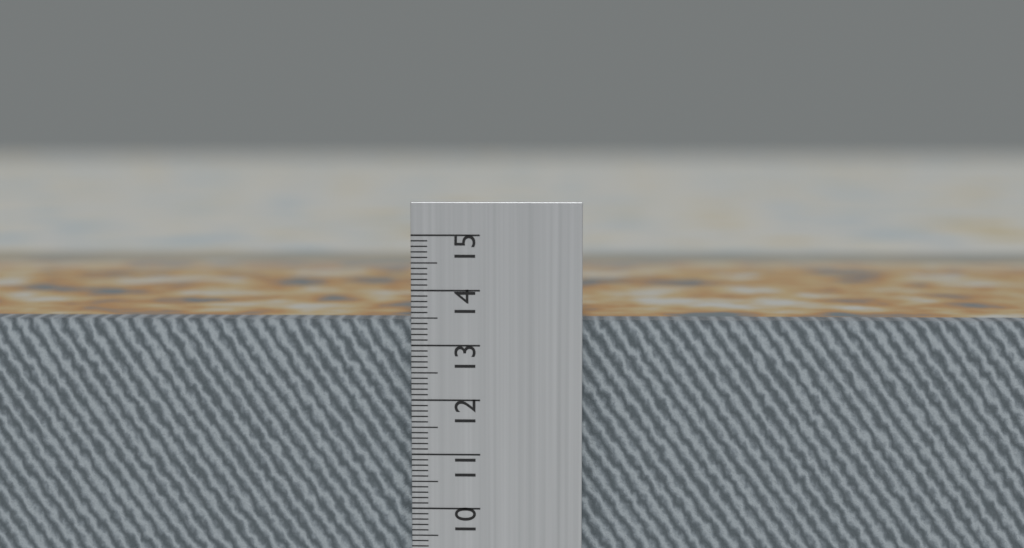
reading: 13.4 cm
